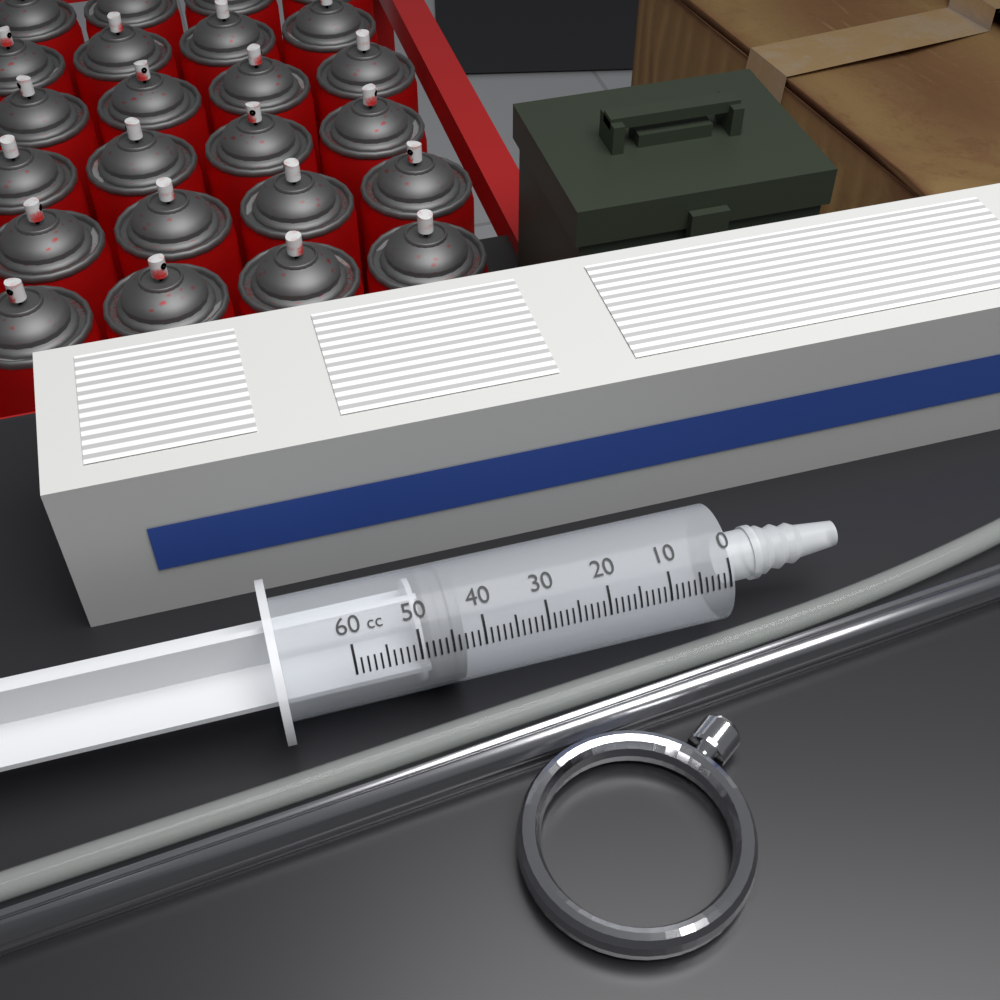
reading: 43 cc
